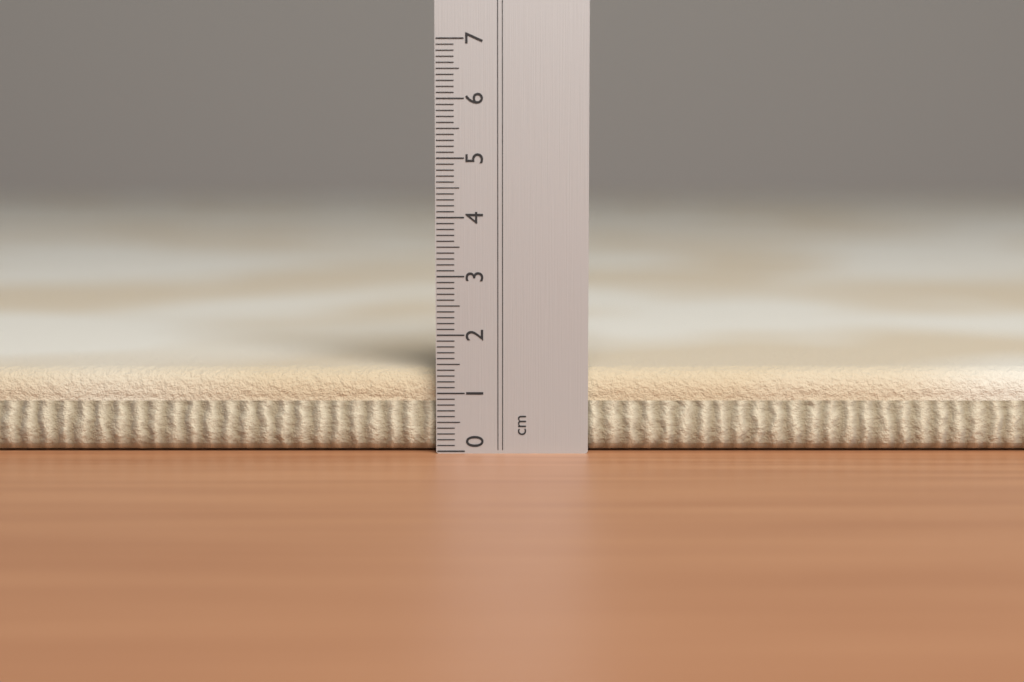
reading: 1.4 cm
